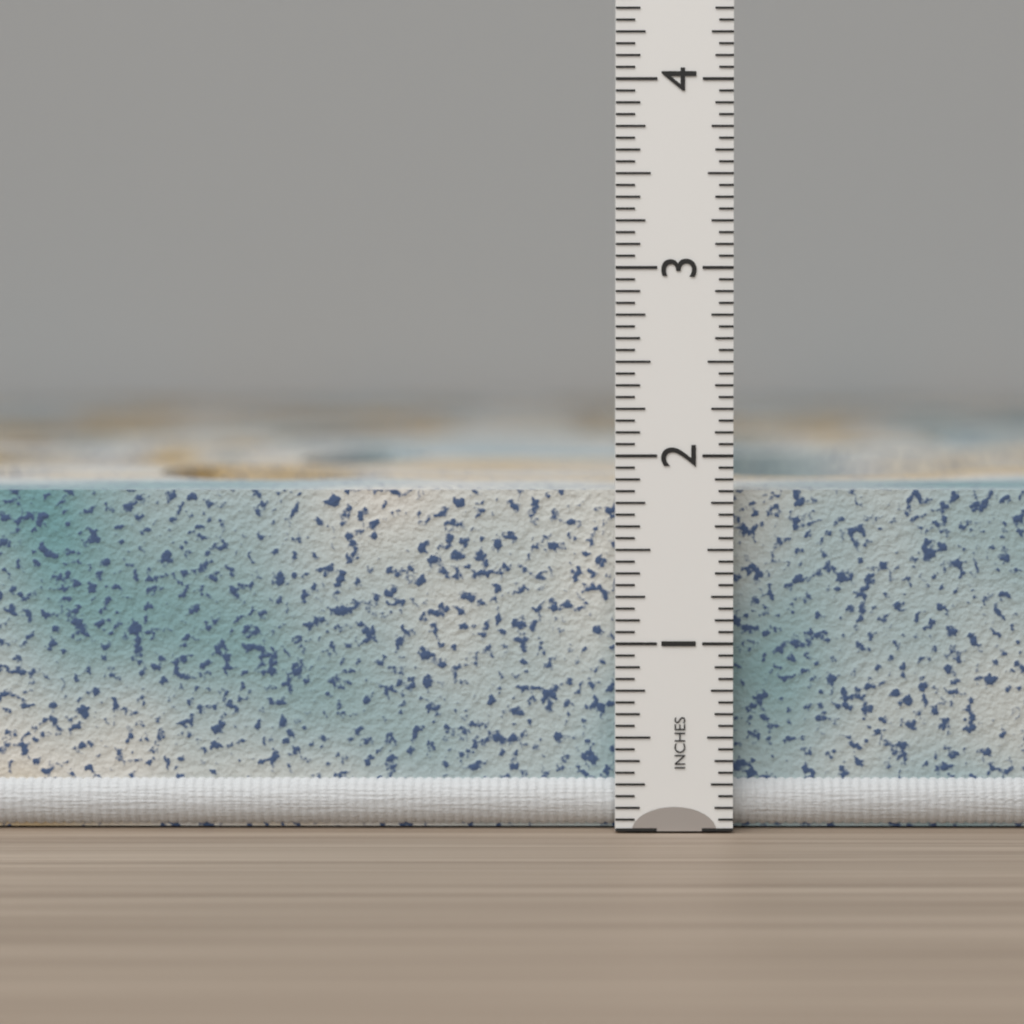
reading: 1.8125 in
